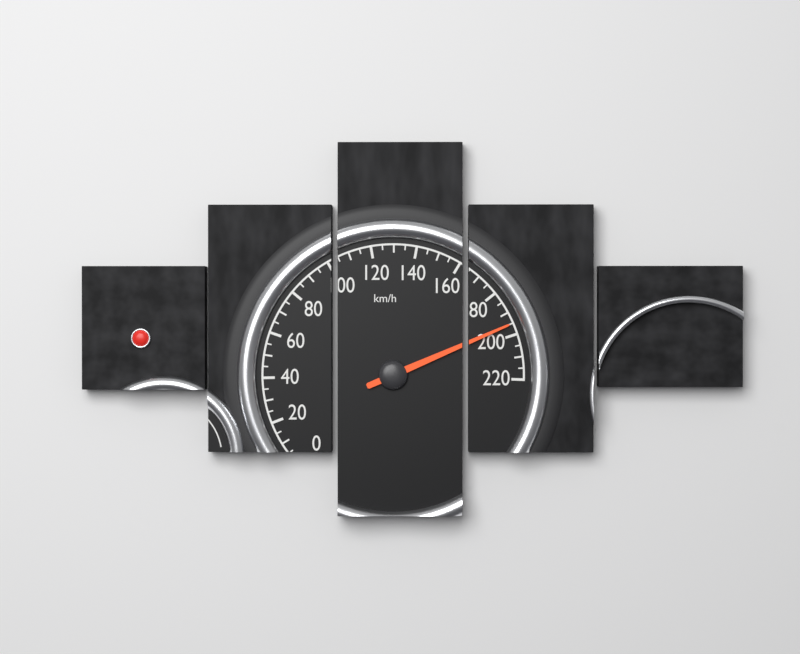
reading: 195 km/h
